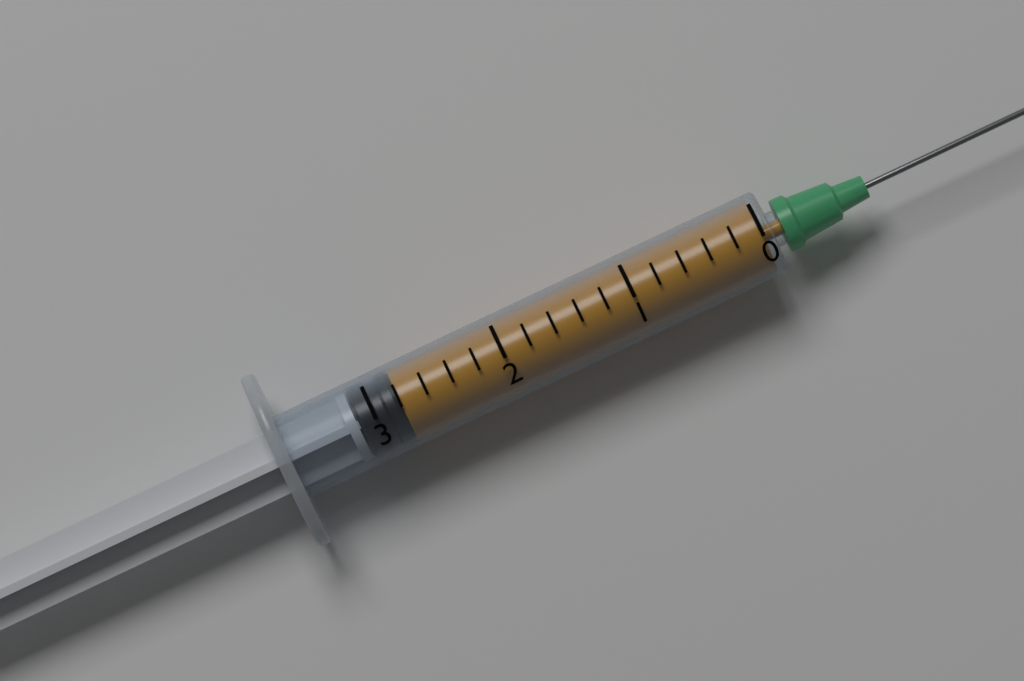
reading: 2.8 (no unit)
